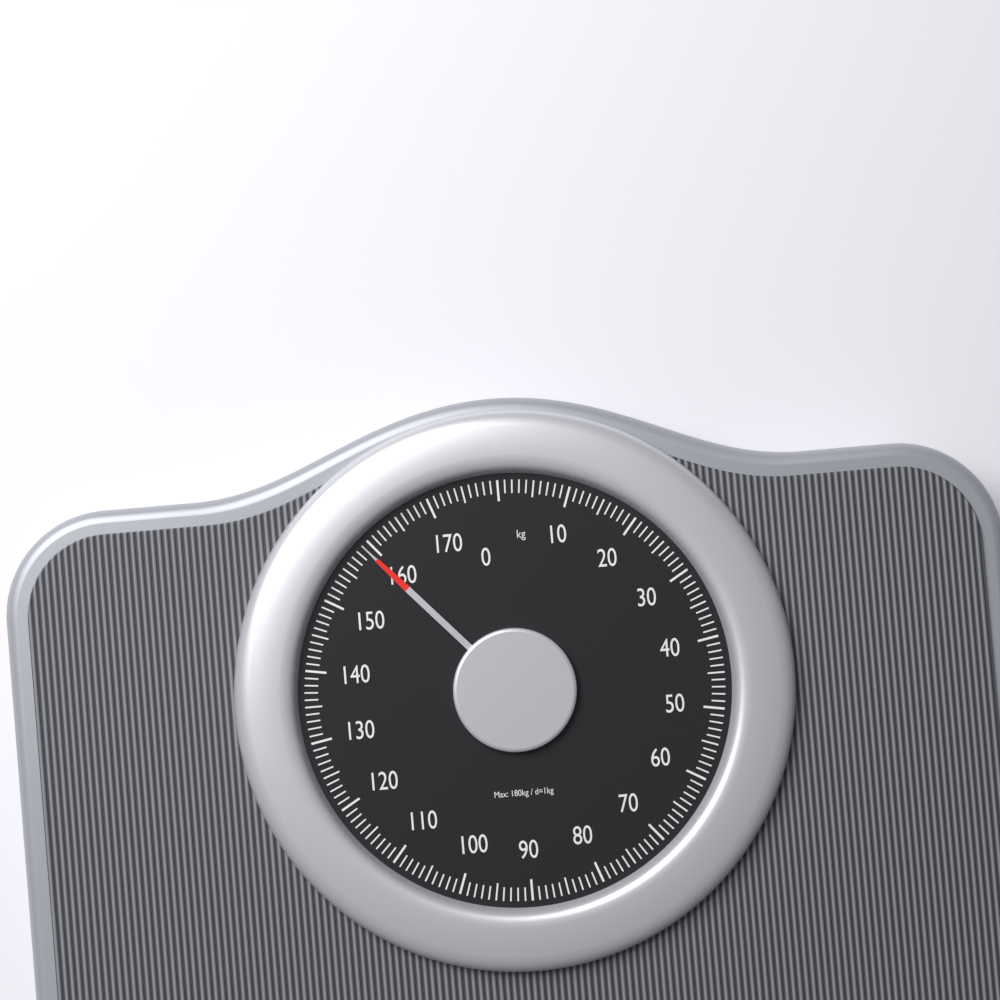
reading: 159 kg
